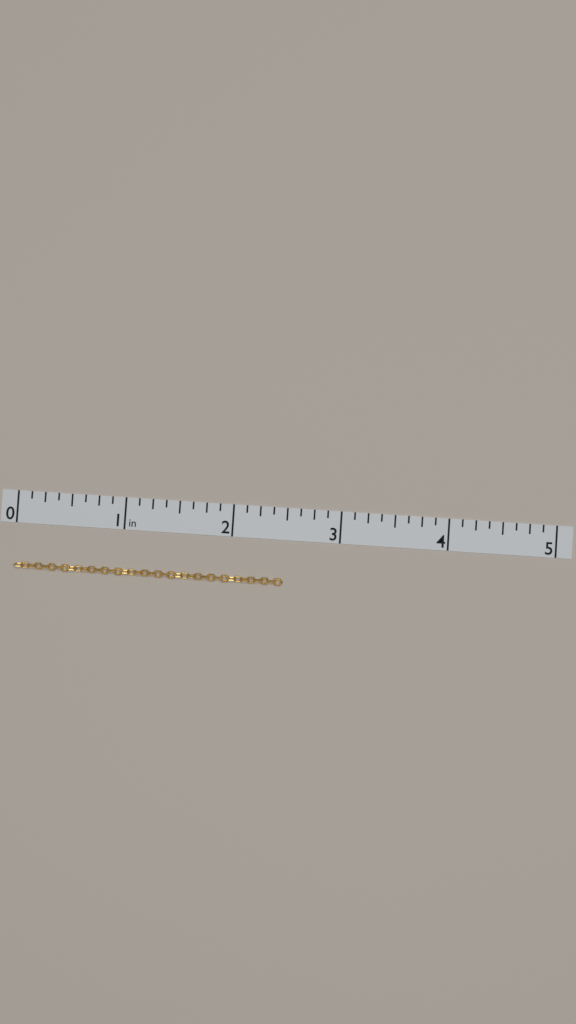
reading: 2.500 in
